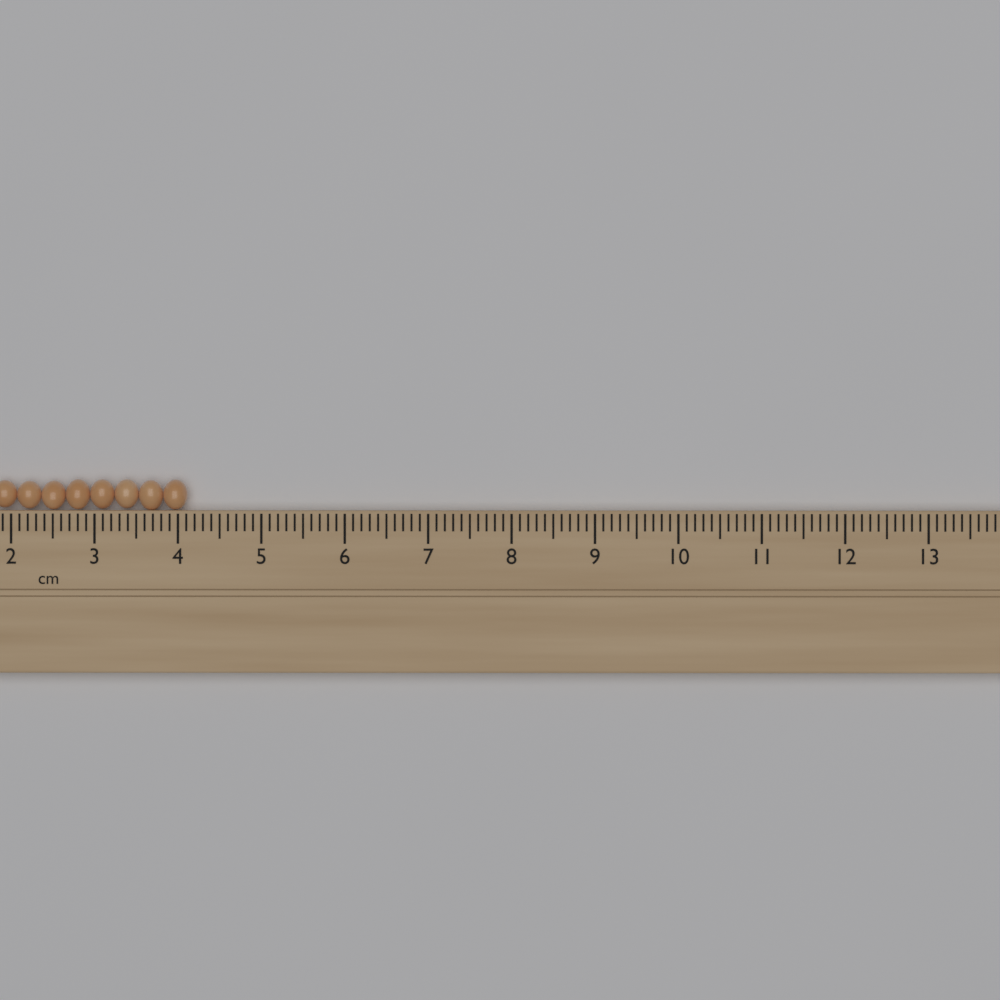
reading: 4.1 cm
